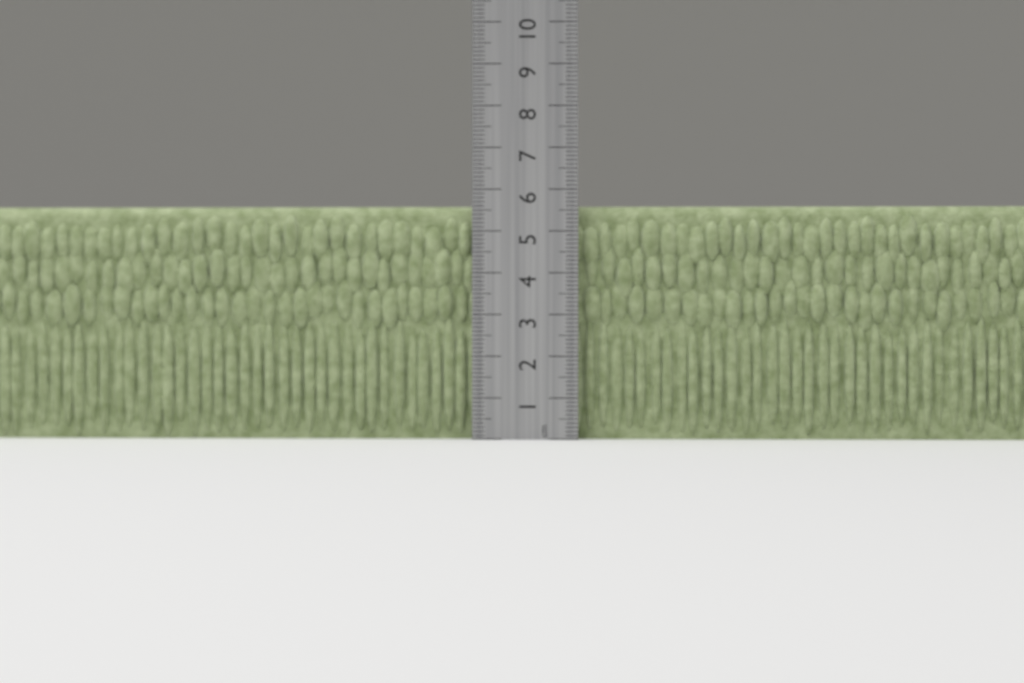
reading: 5.6 cm
